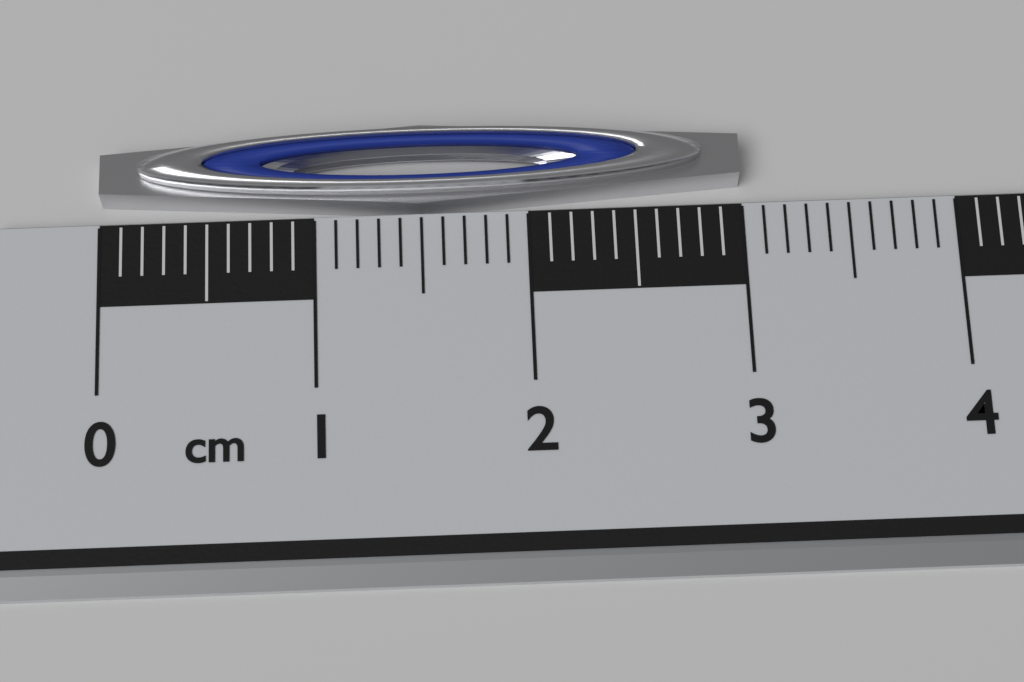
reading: 3.0 cm
